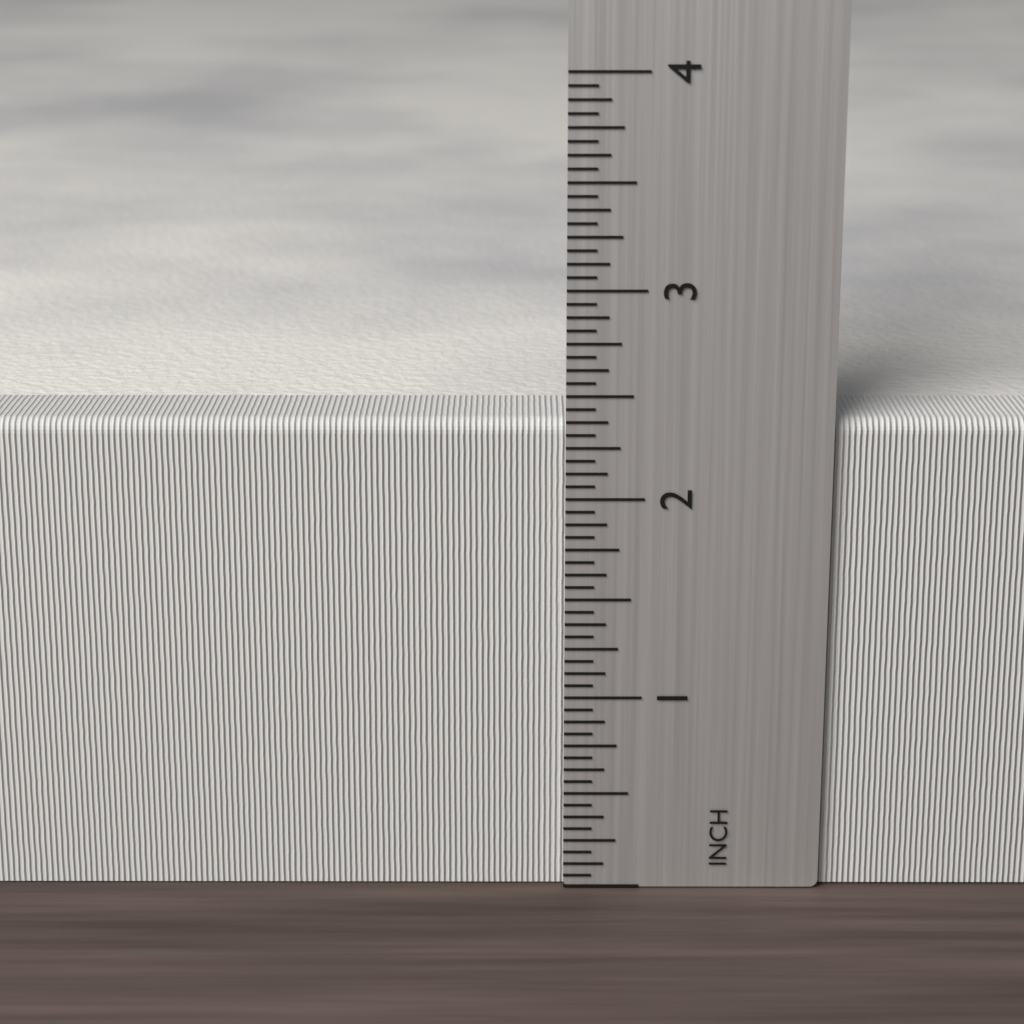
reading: 2.3750 inch
